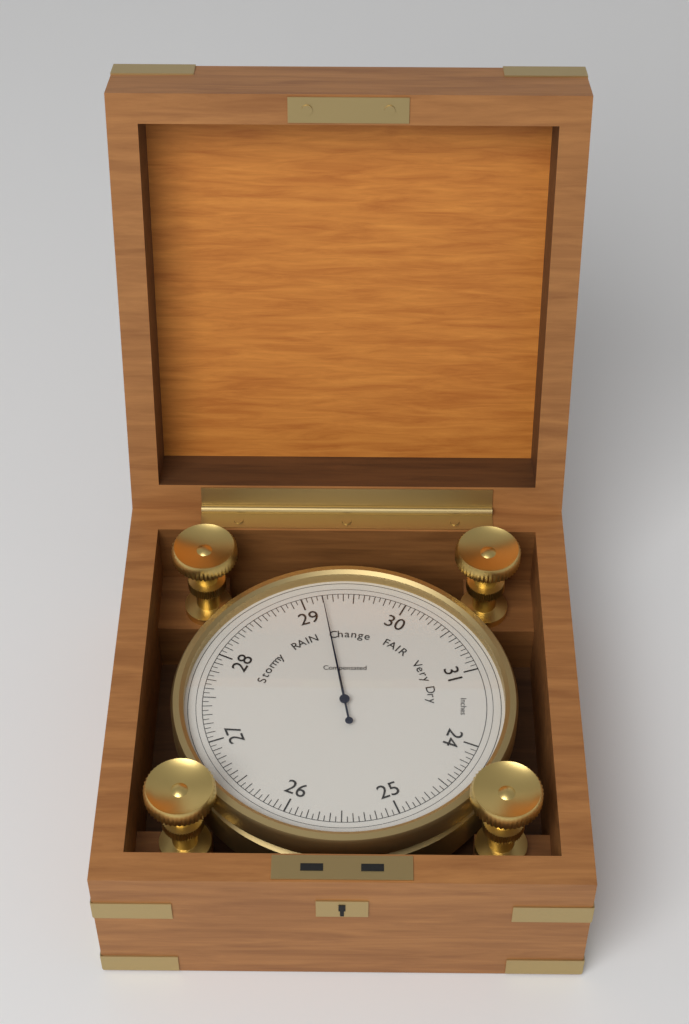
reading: 29.20 inHg
